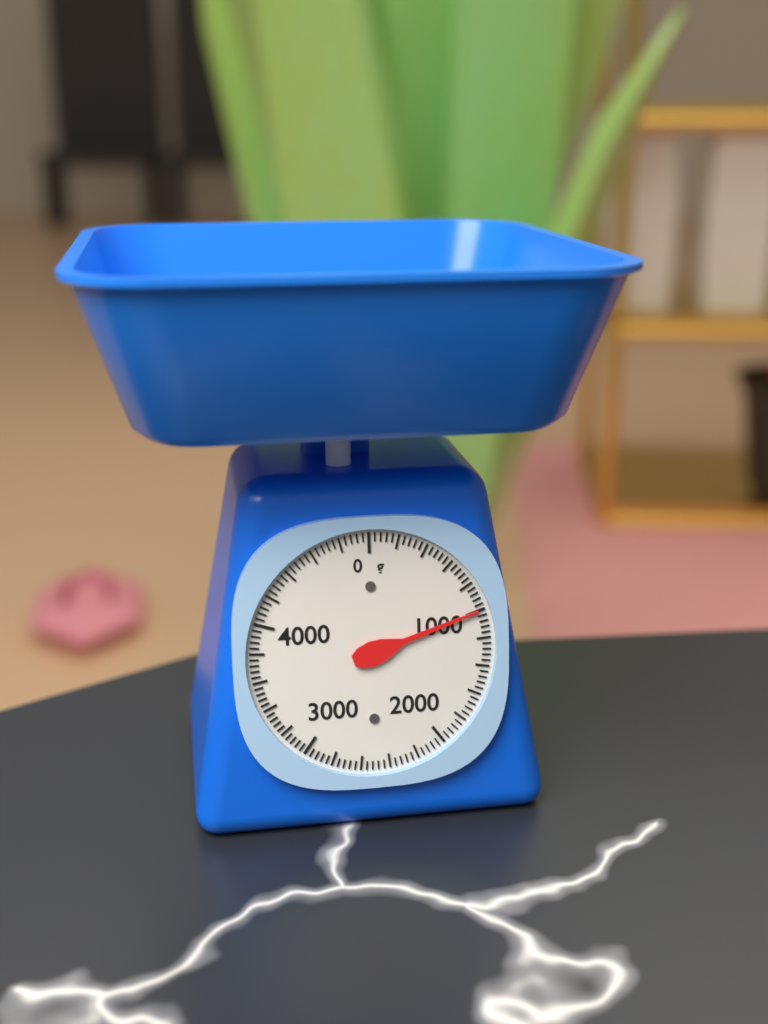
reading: 1000 g
